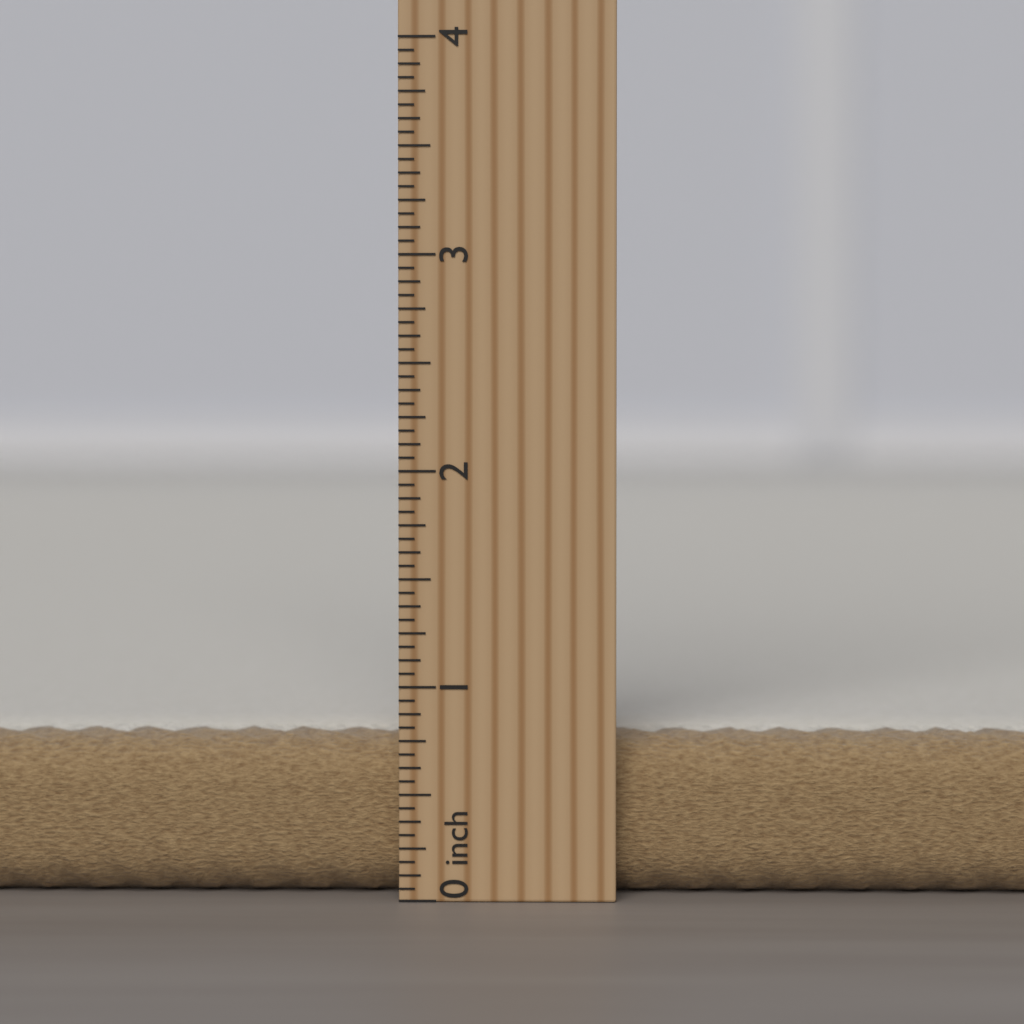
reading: 0.7500 inch
